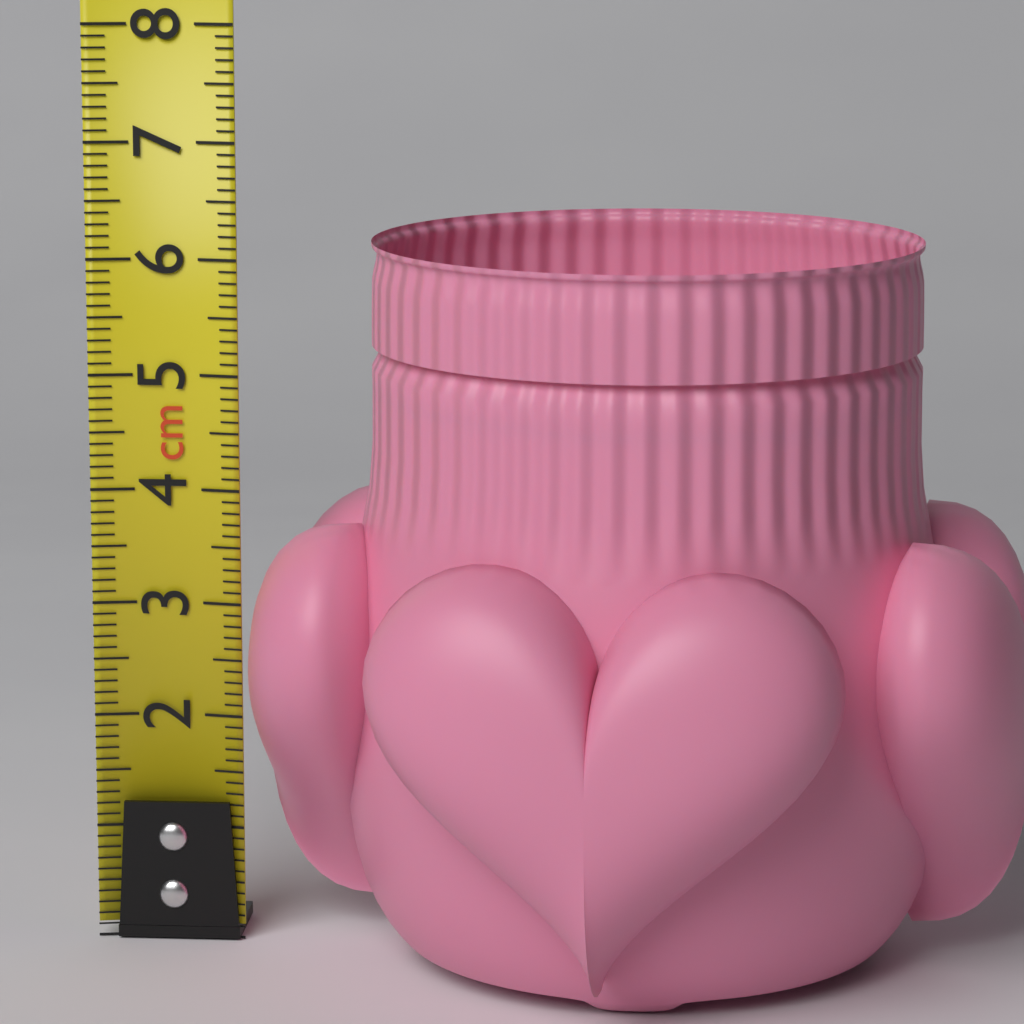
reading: 6.2 cm
